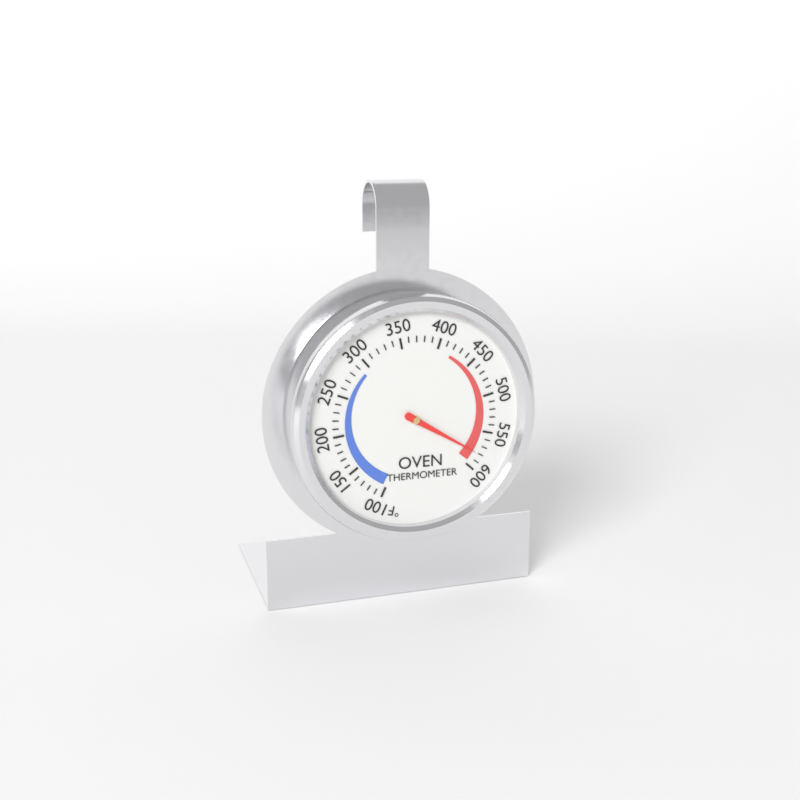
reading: 580 °F
